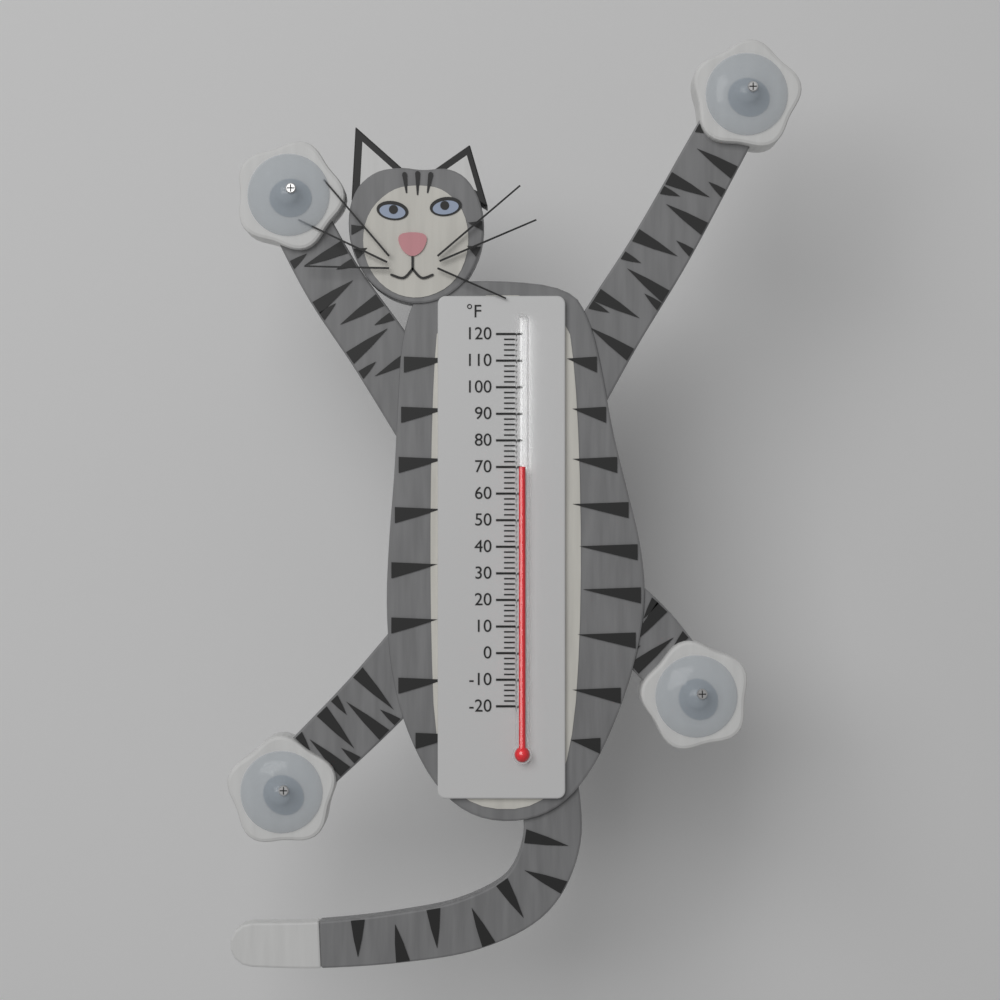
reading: 70 °F
